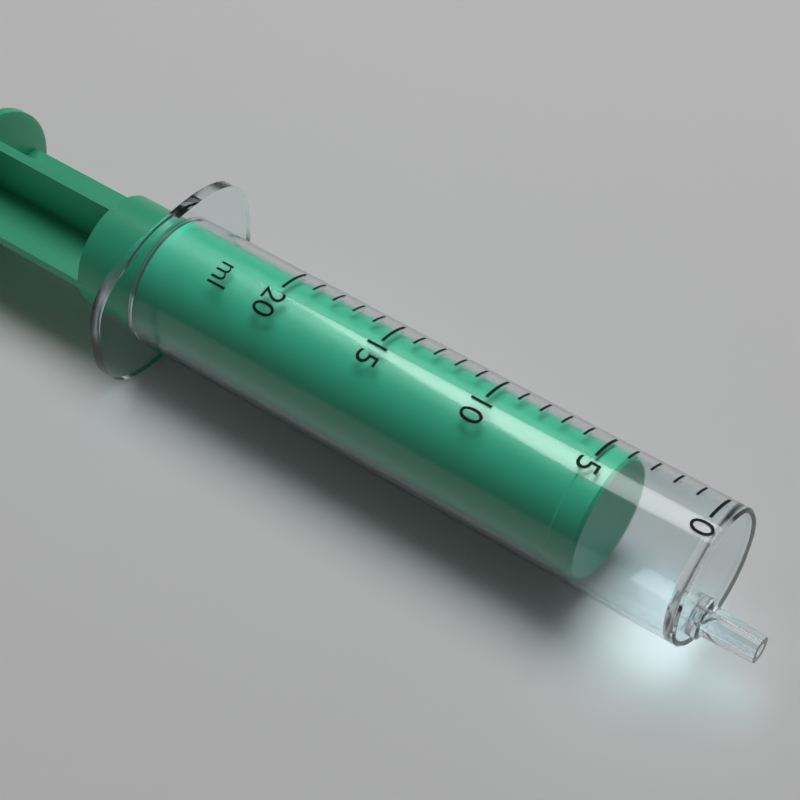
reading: 4 ml
